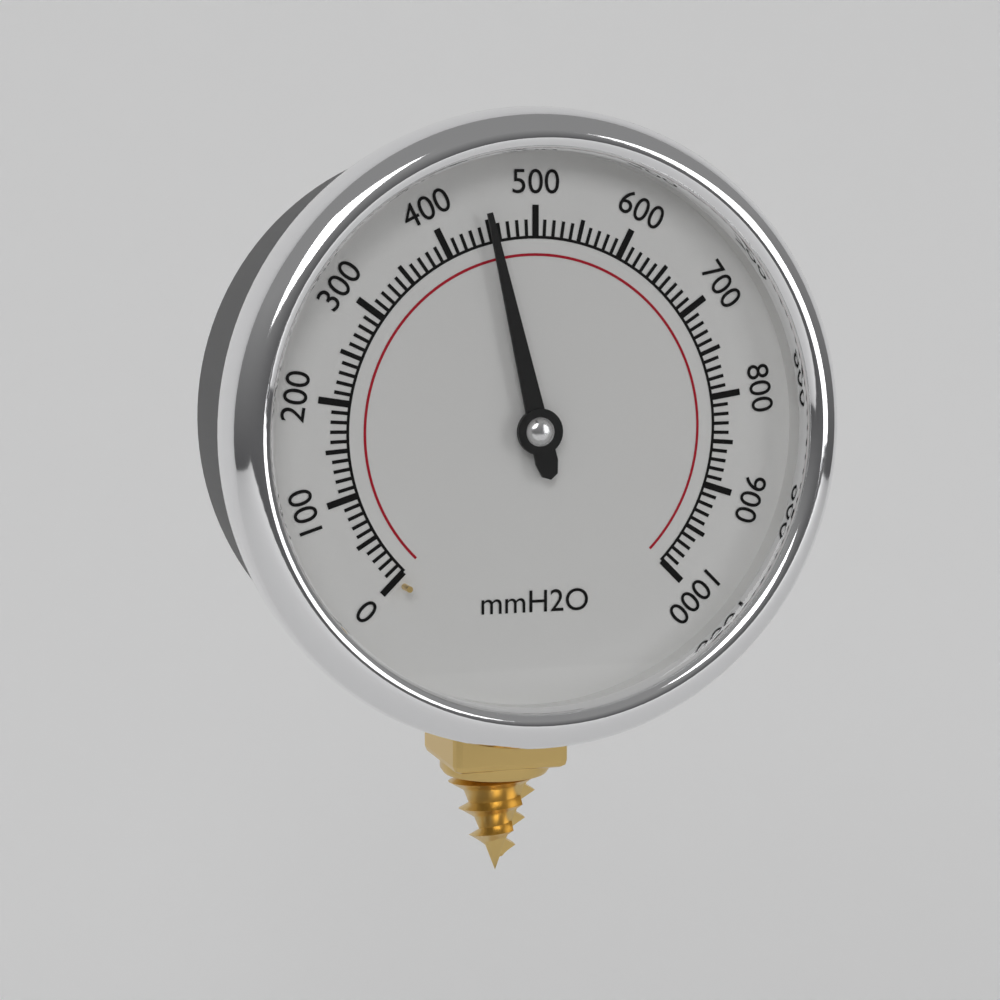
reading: 450 mmH2O
